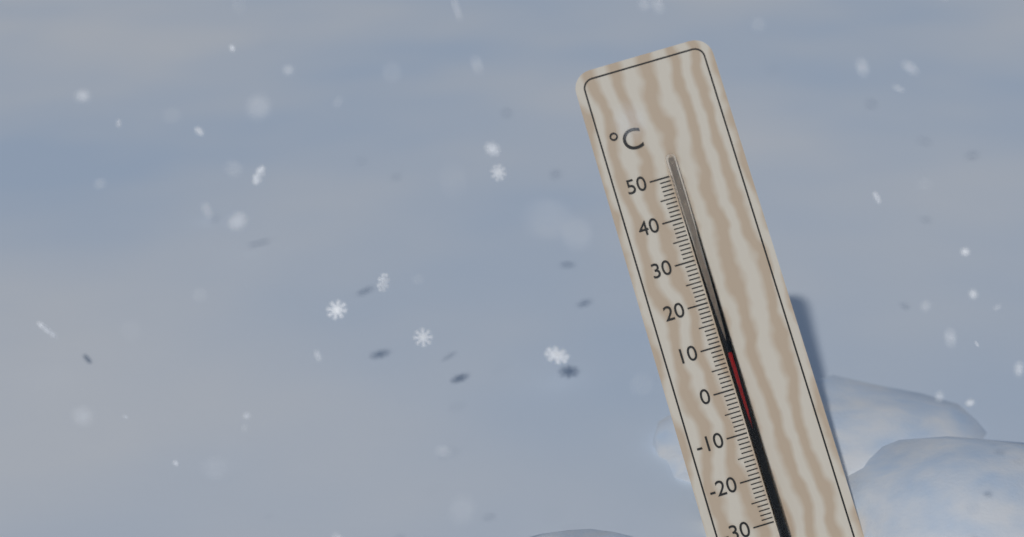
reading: 8 °C
